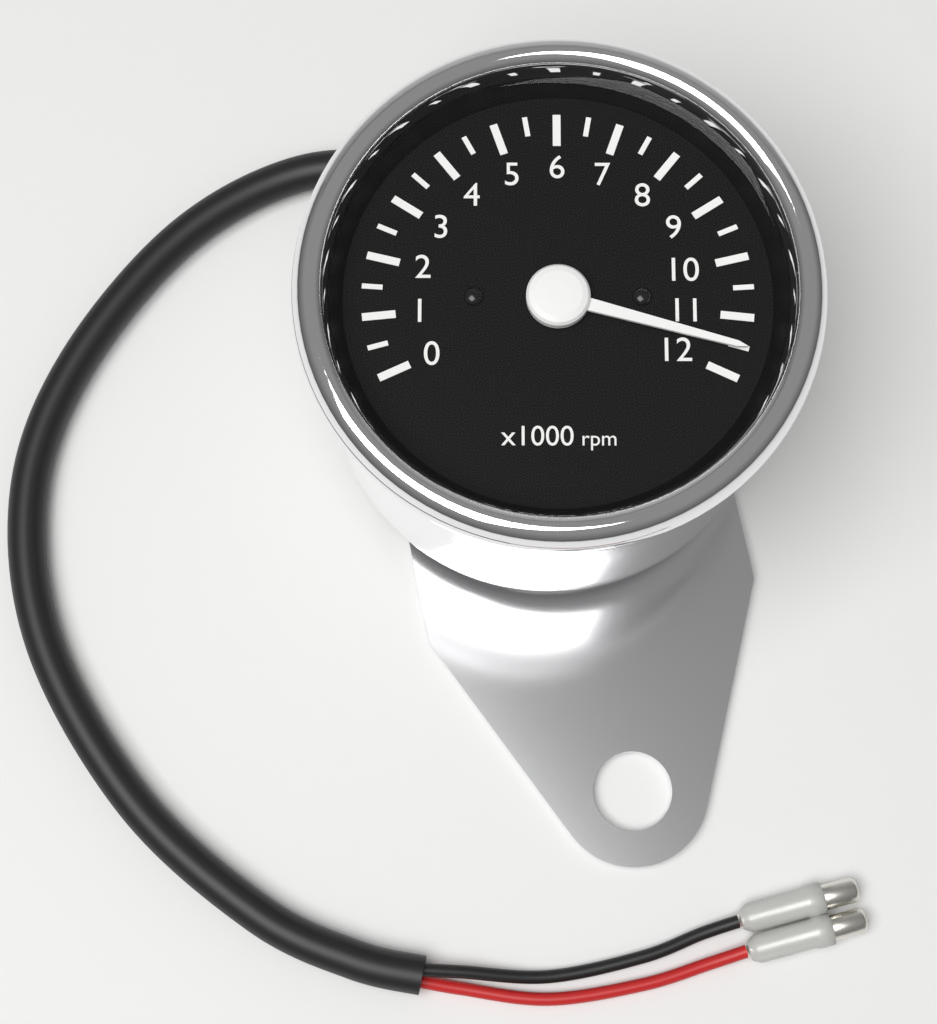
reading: 11500 rpm
